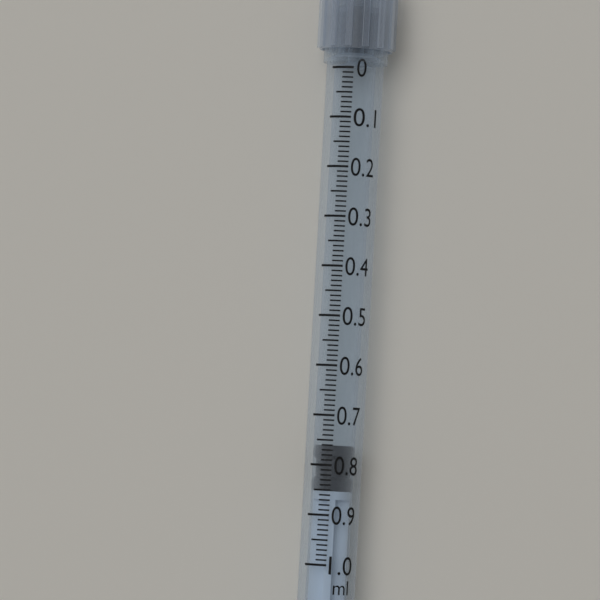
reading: 0.76 ml
